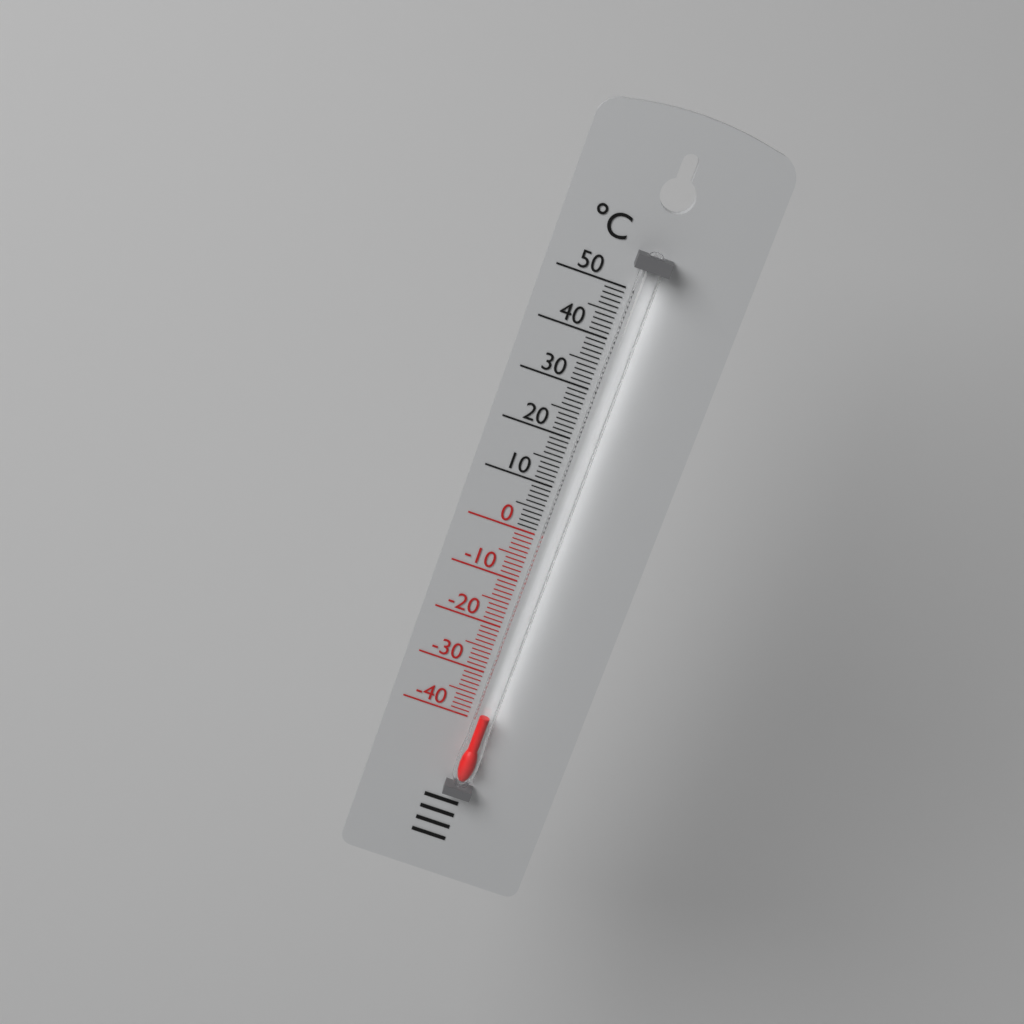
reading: -38 °C
